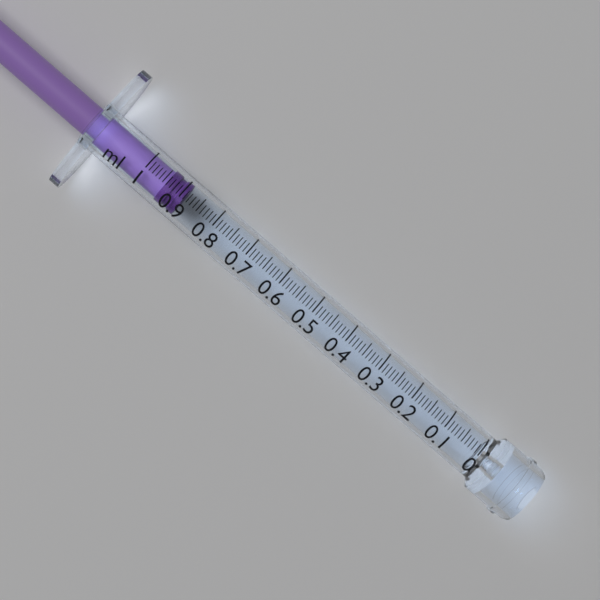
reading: 0.89 ml
